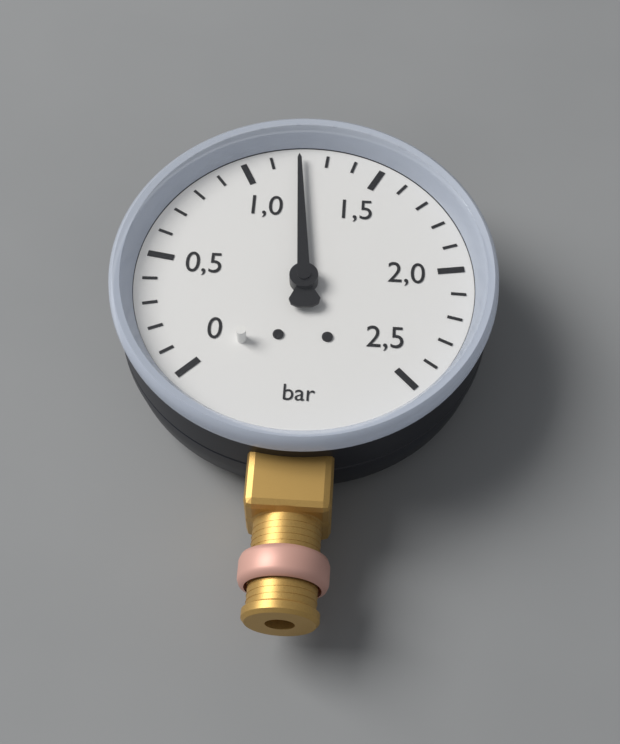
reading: 1.2 bar
